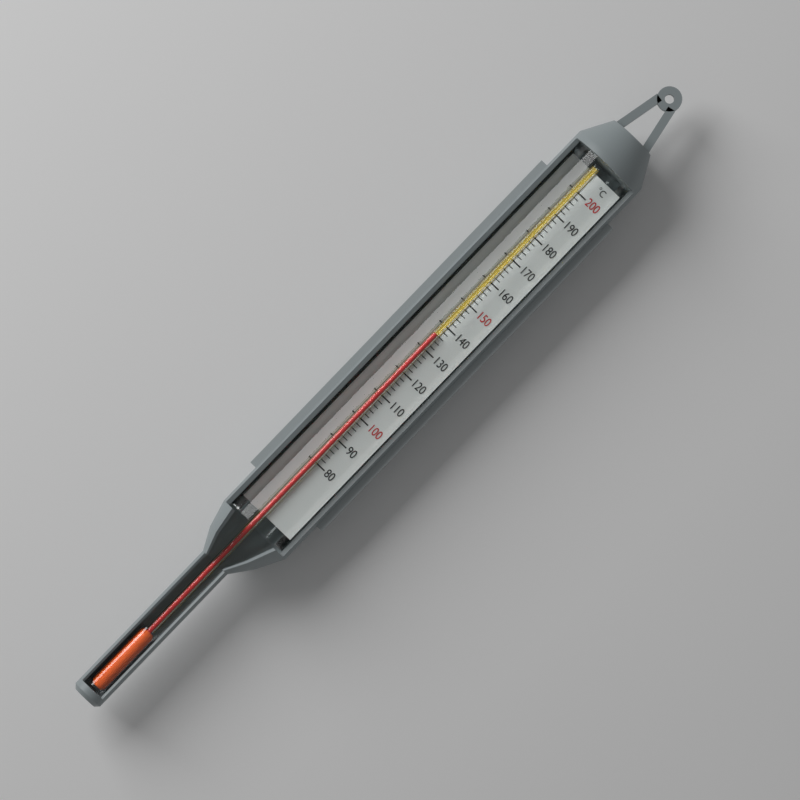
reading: 136 °C
